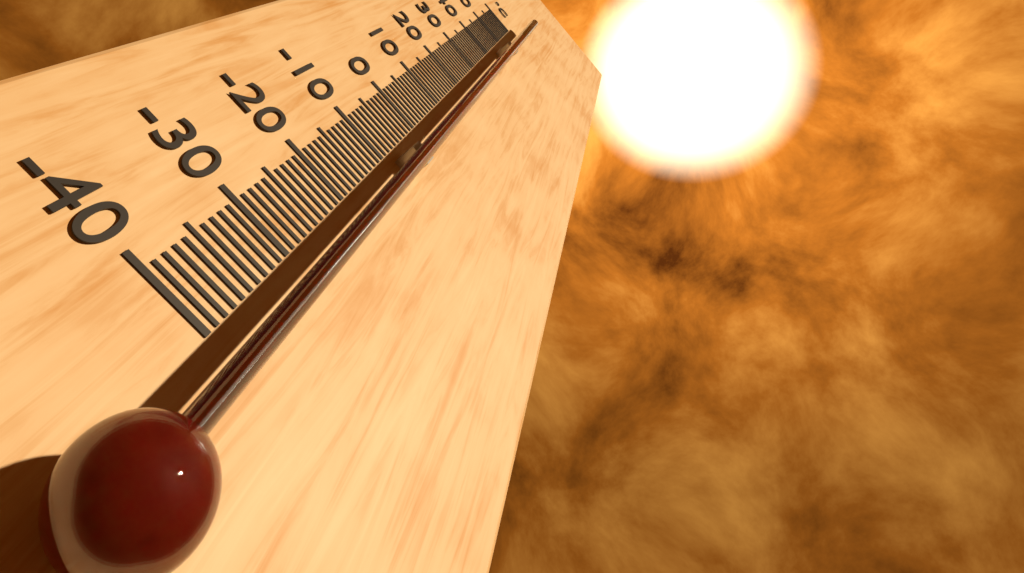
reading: 50 °C
